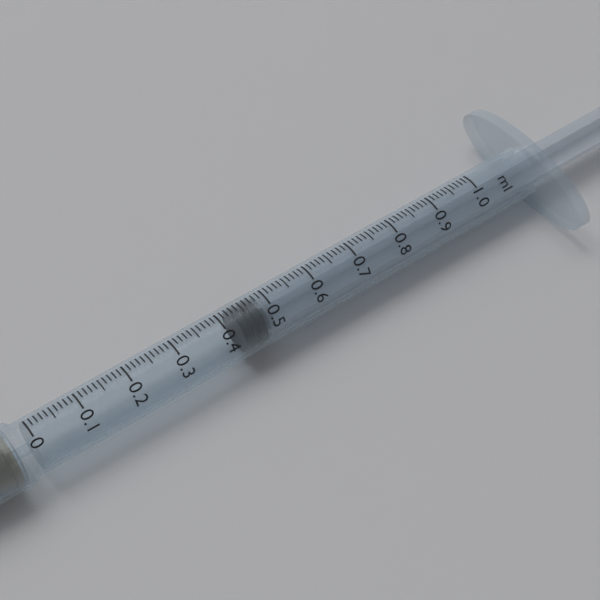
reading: 0.43 ml
